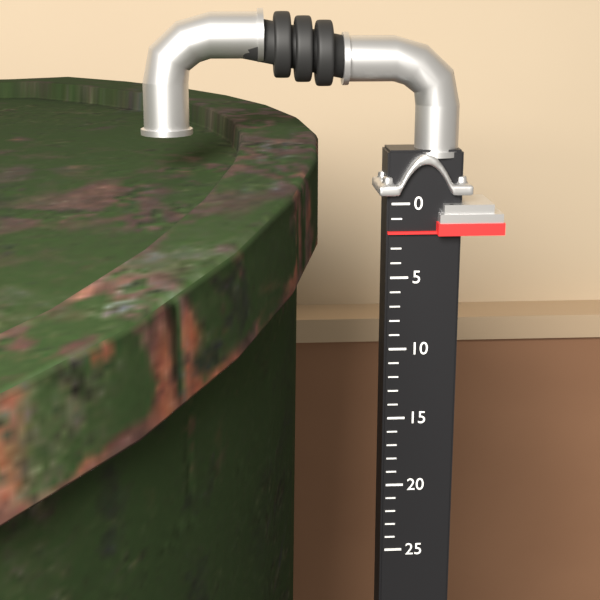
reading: 2 (no unit)
